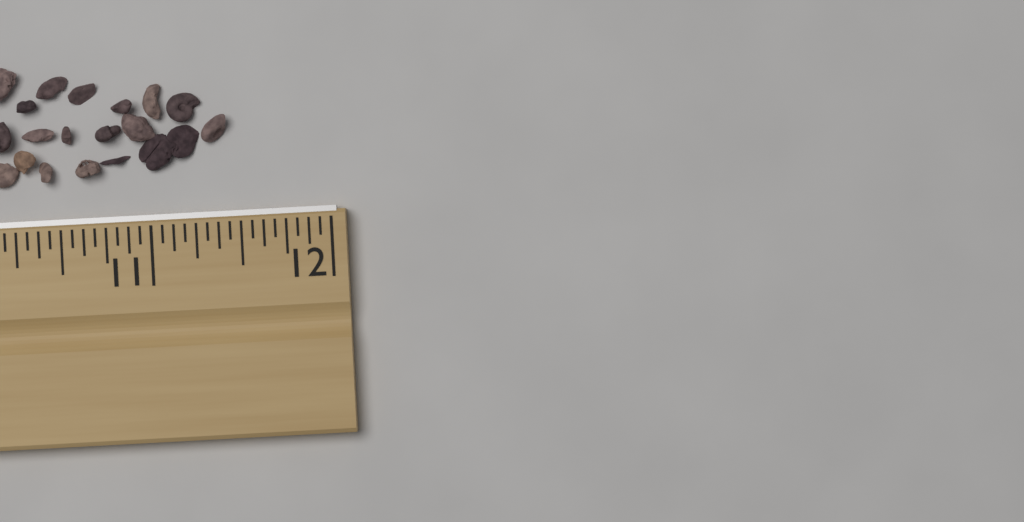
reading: 11.4375 in
